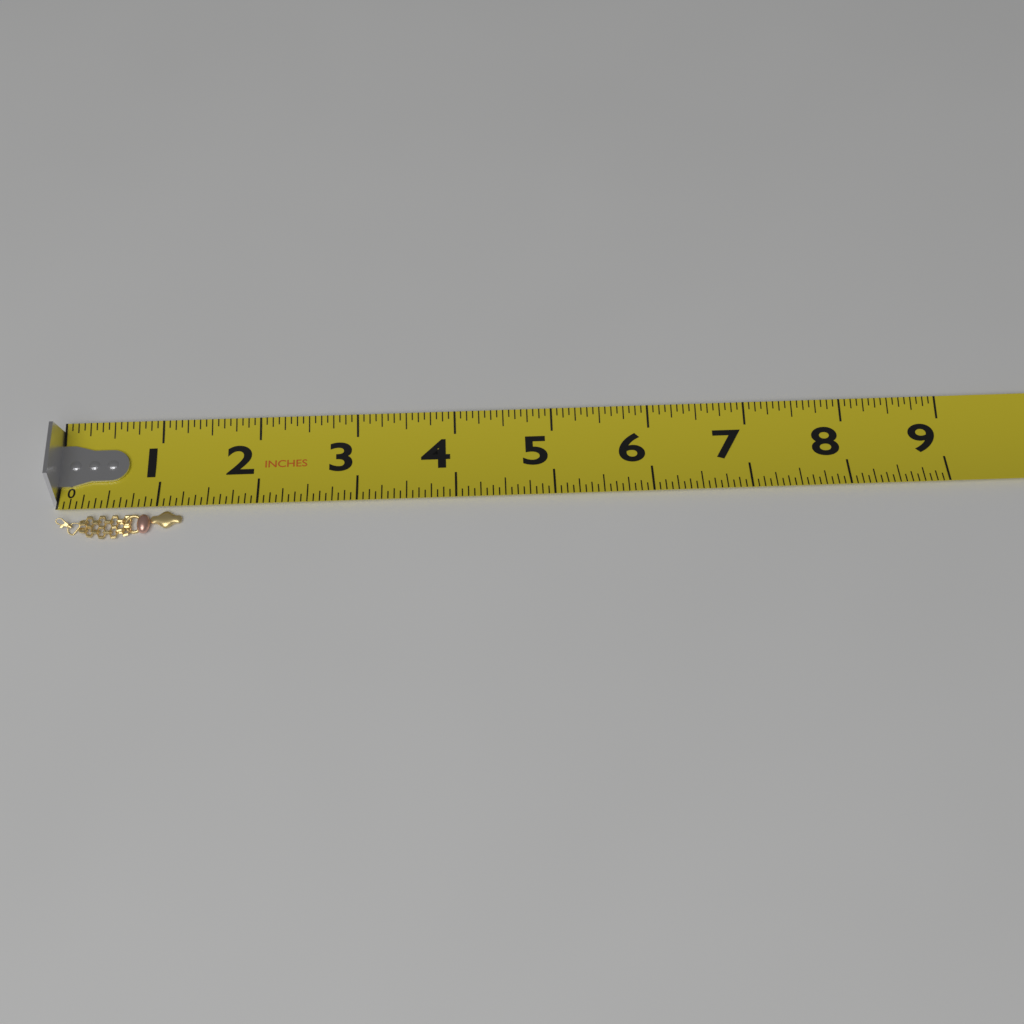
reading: 1.2500 in
